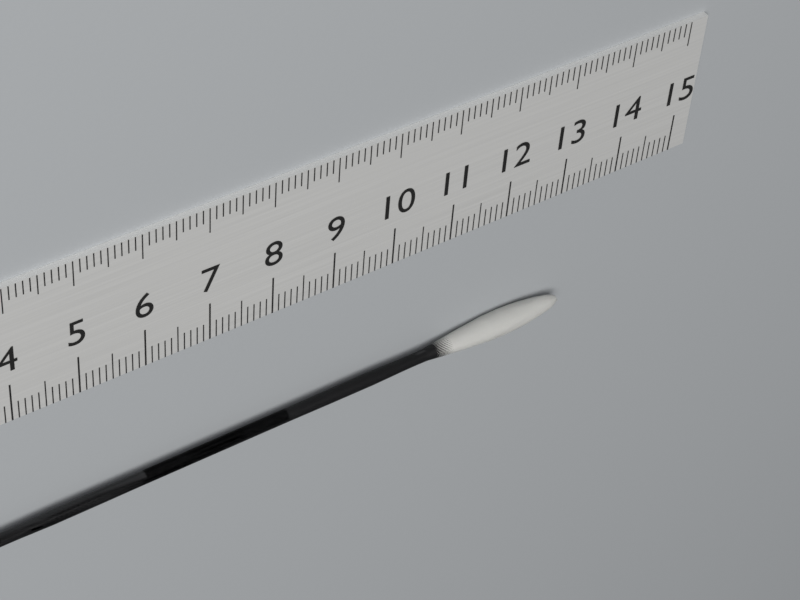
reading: 13.1 cm
